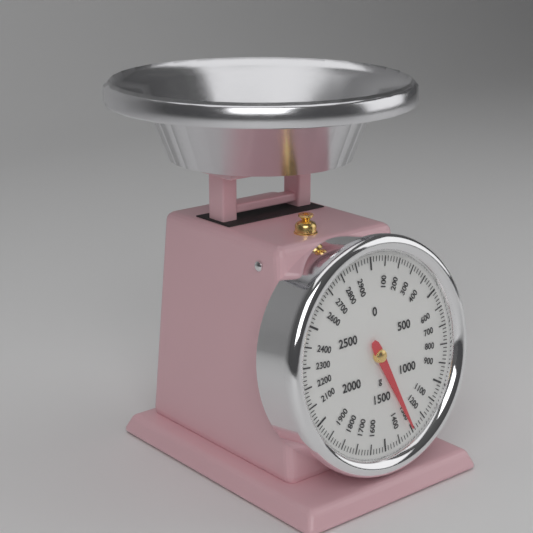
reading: 1300 g
